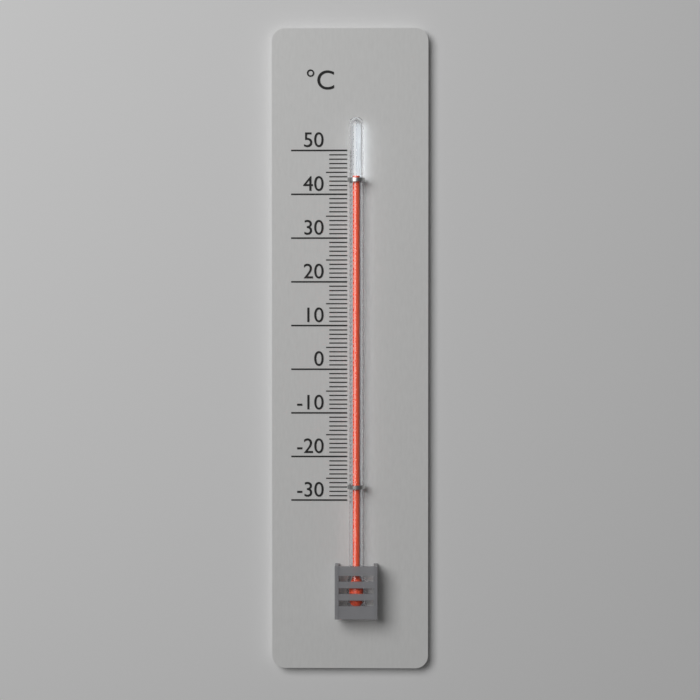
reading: 44 °C
